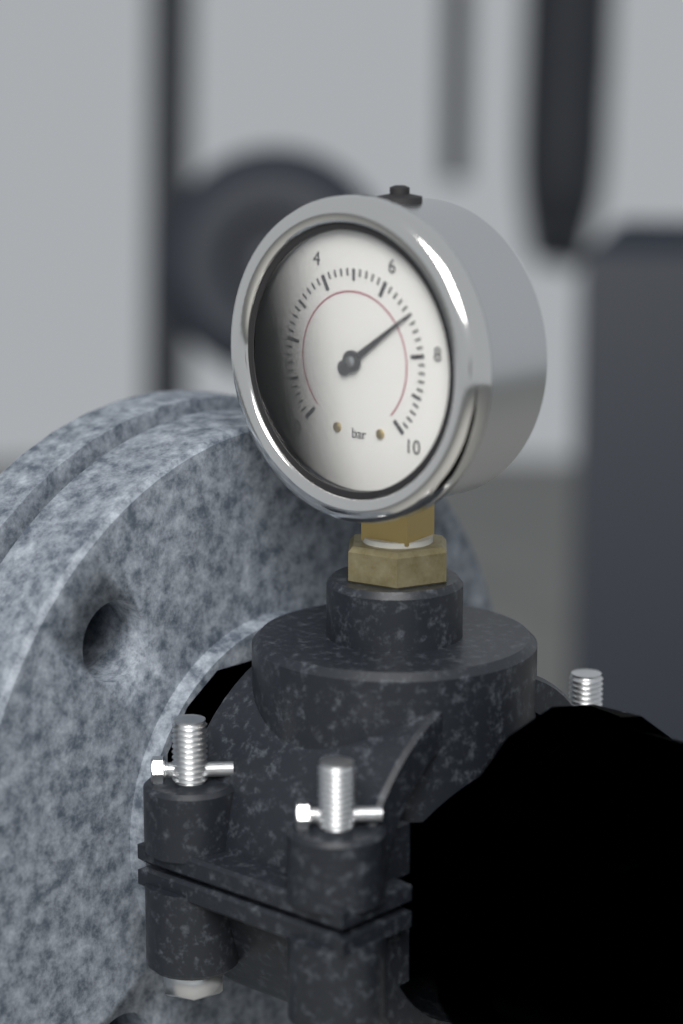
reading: 7.0 bar
